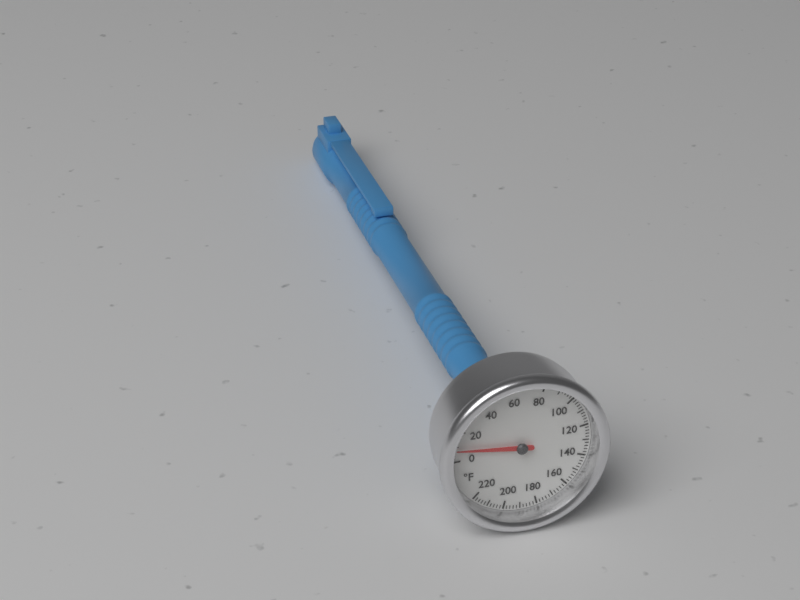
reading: 8 °F
